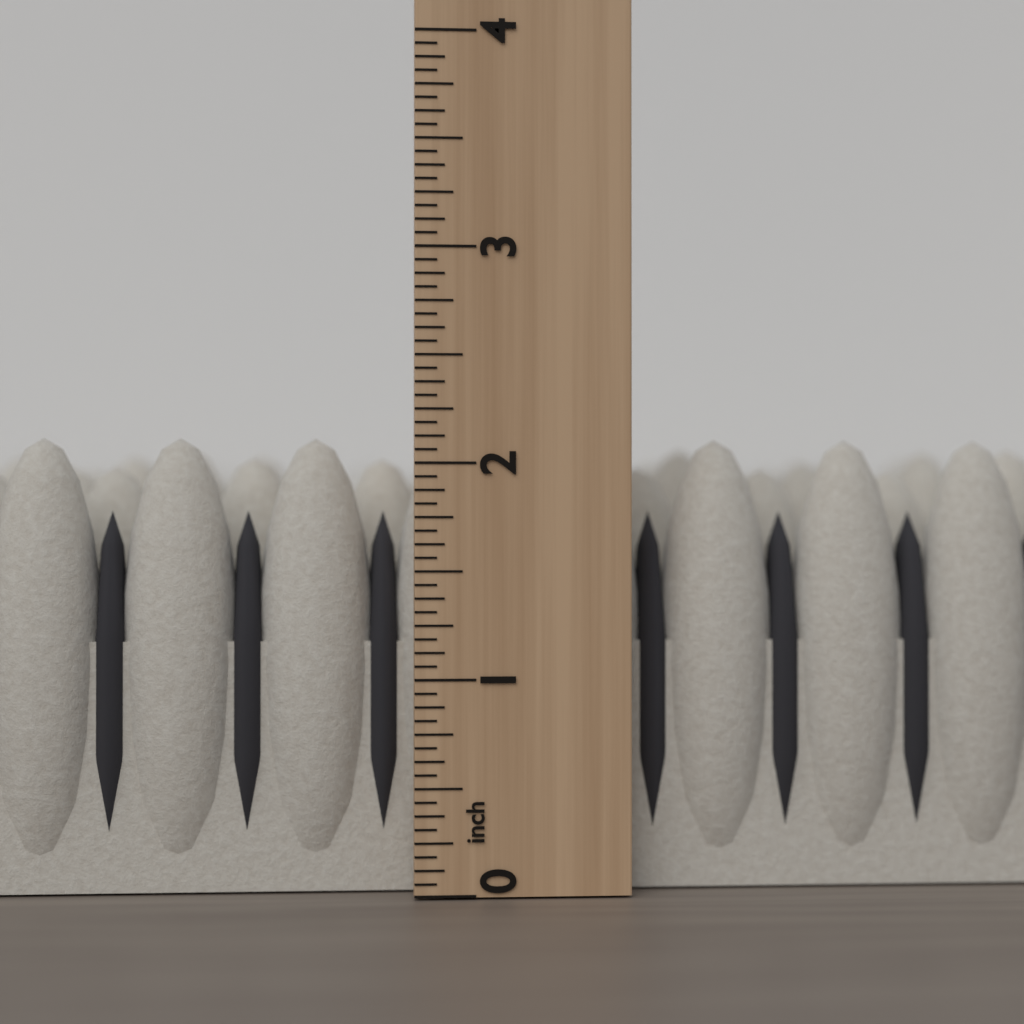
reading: 2.1250 inch
